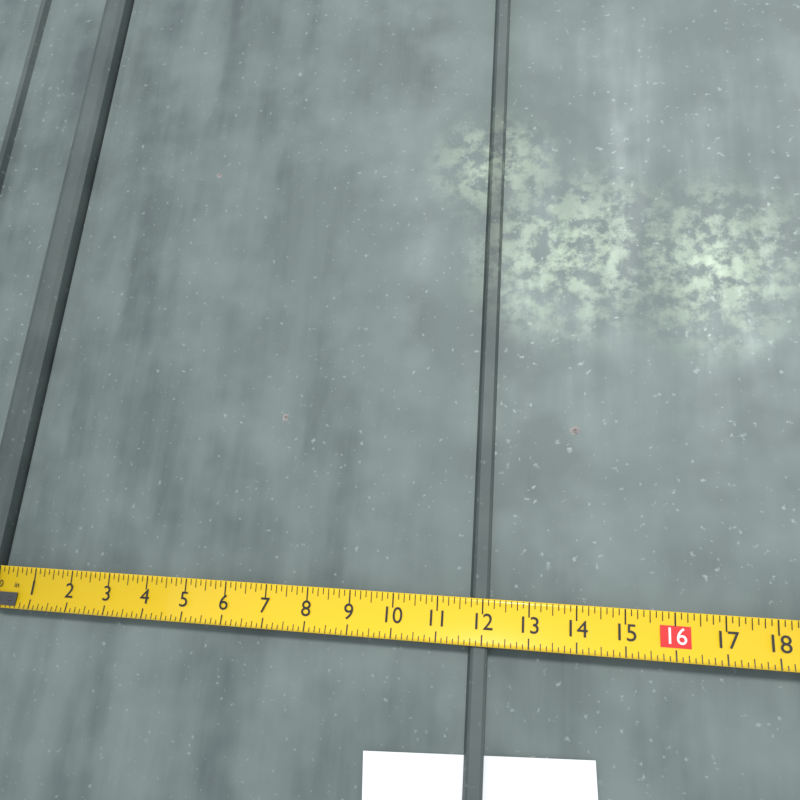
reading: 12.125 in
